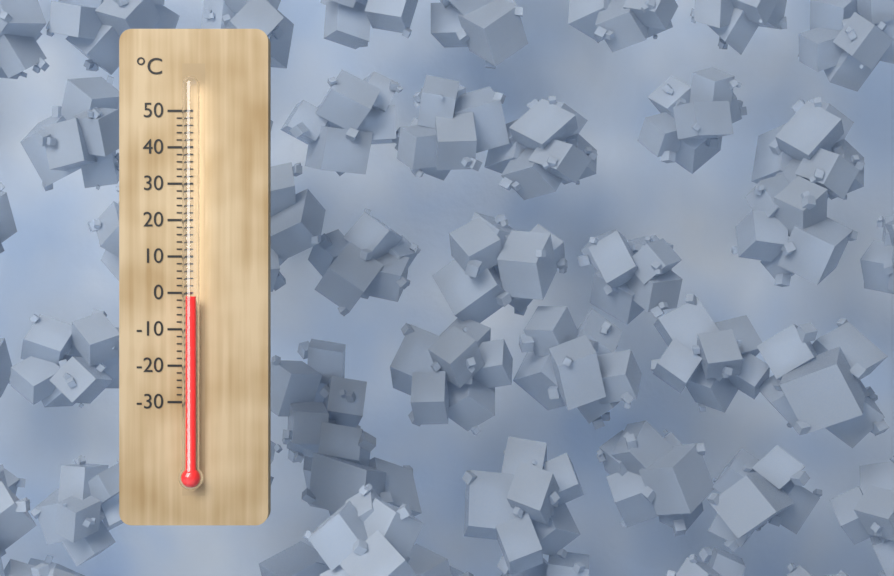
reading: -1 °C
